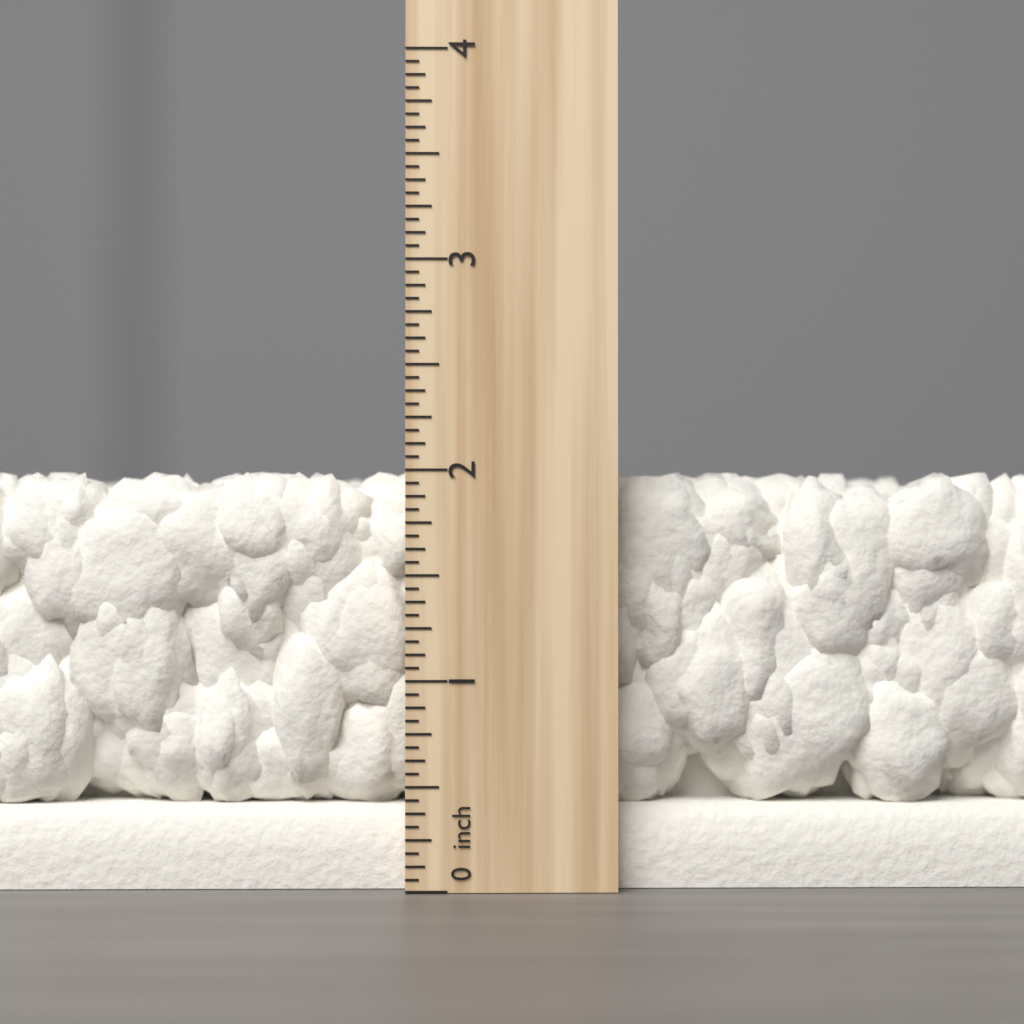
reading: 2.0000 inch
